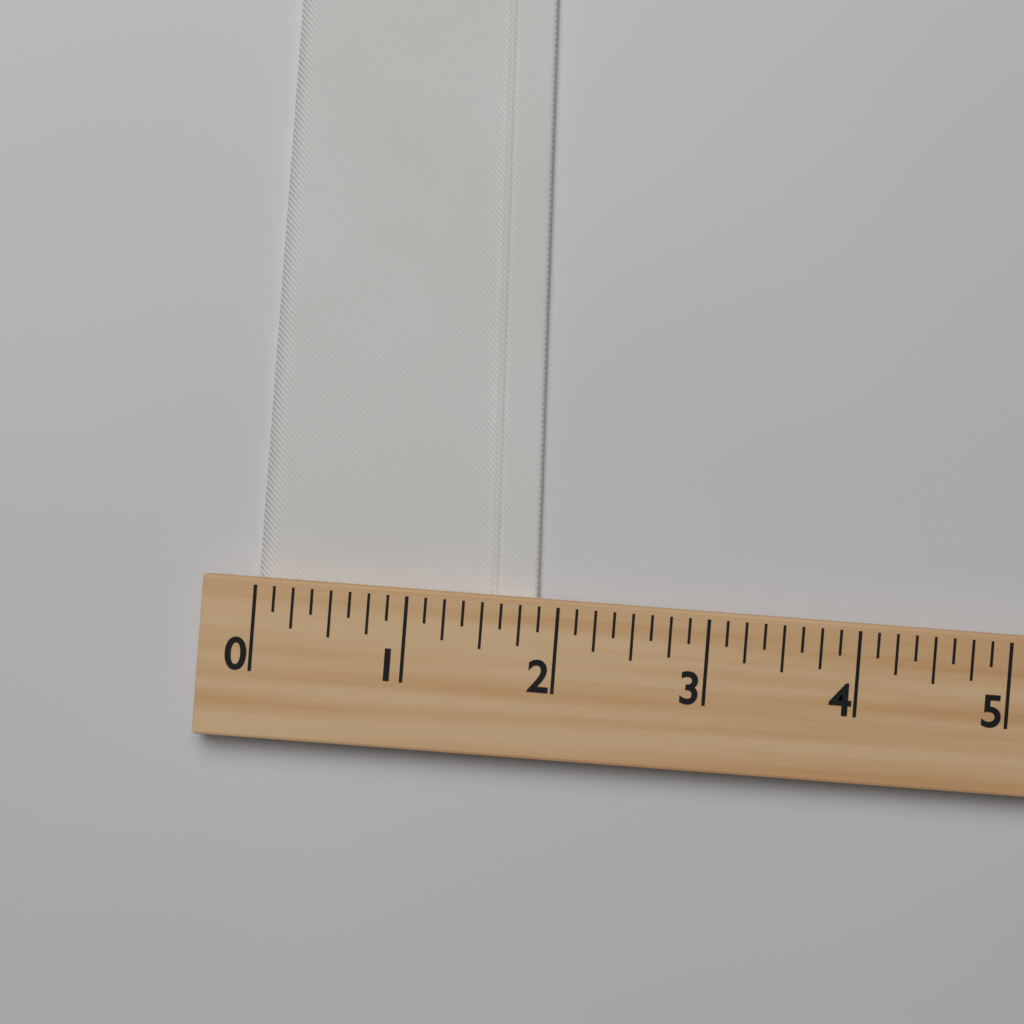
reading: 1.875 (no unit)
